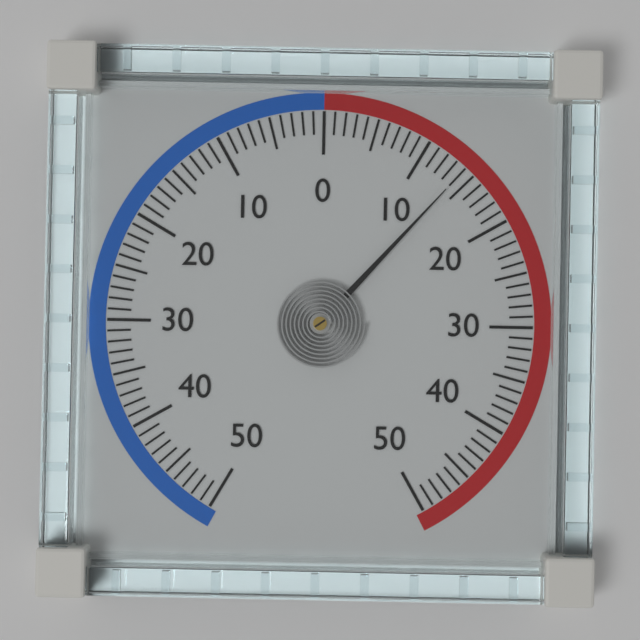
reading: 14 (no unit)
